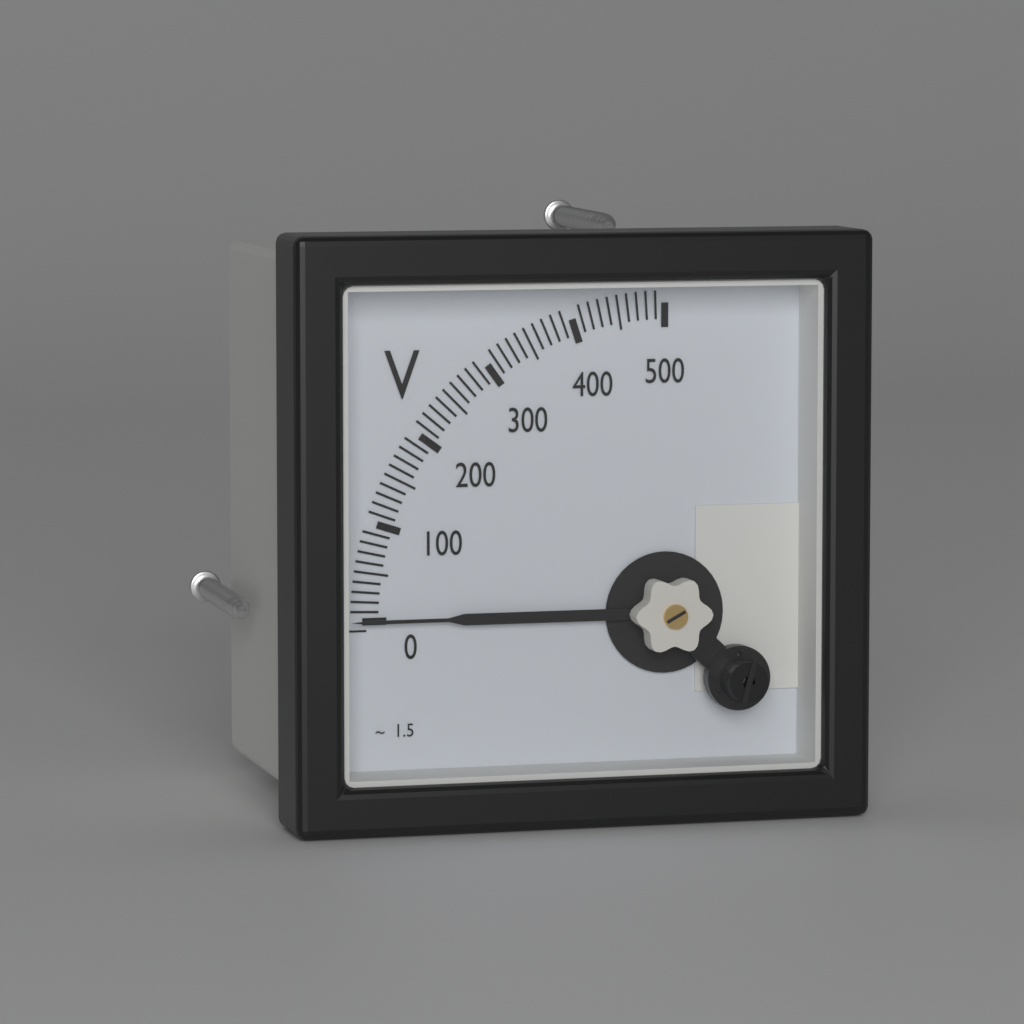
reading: 0 V
